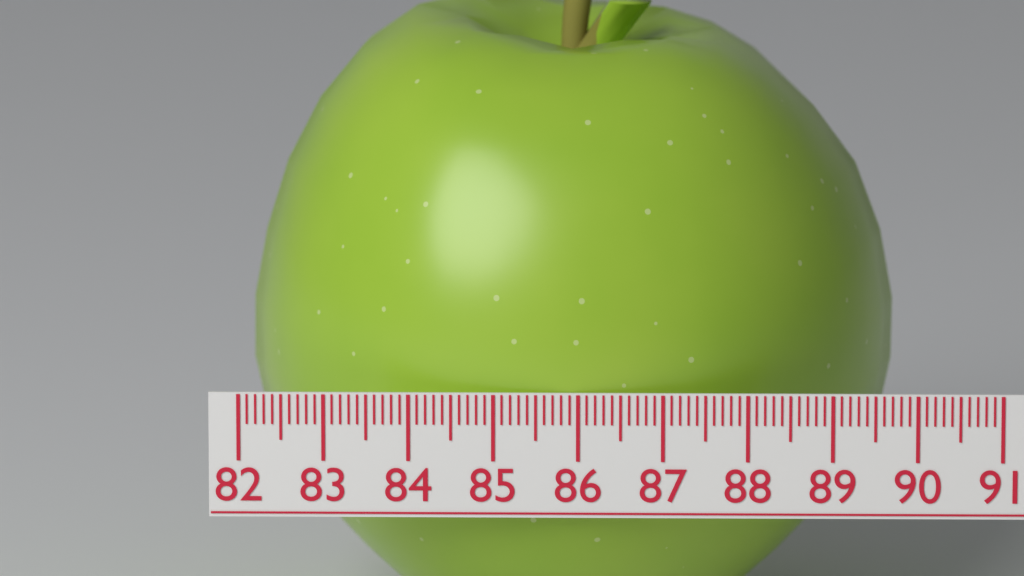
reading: 89.8 (no unit)
